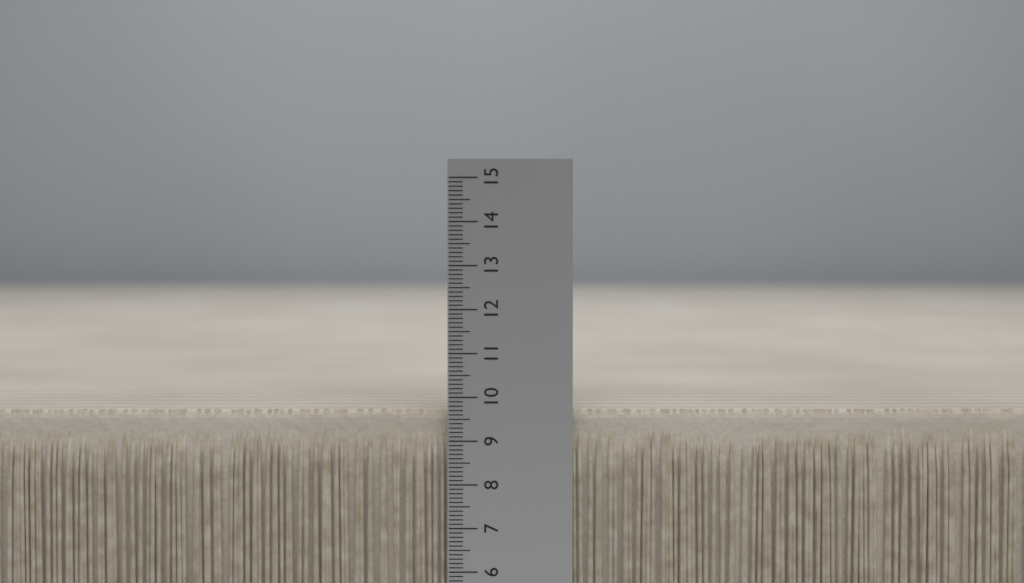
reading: 9.7 (no unit)
